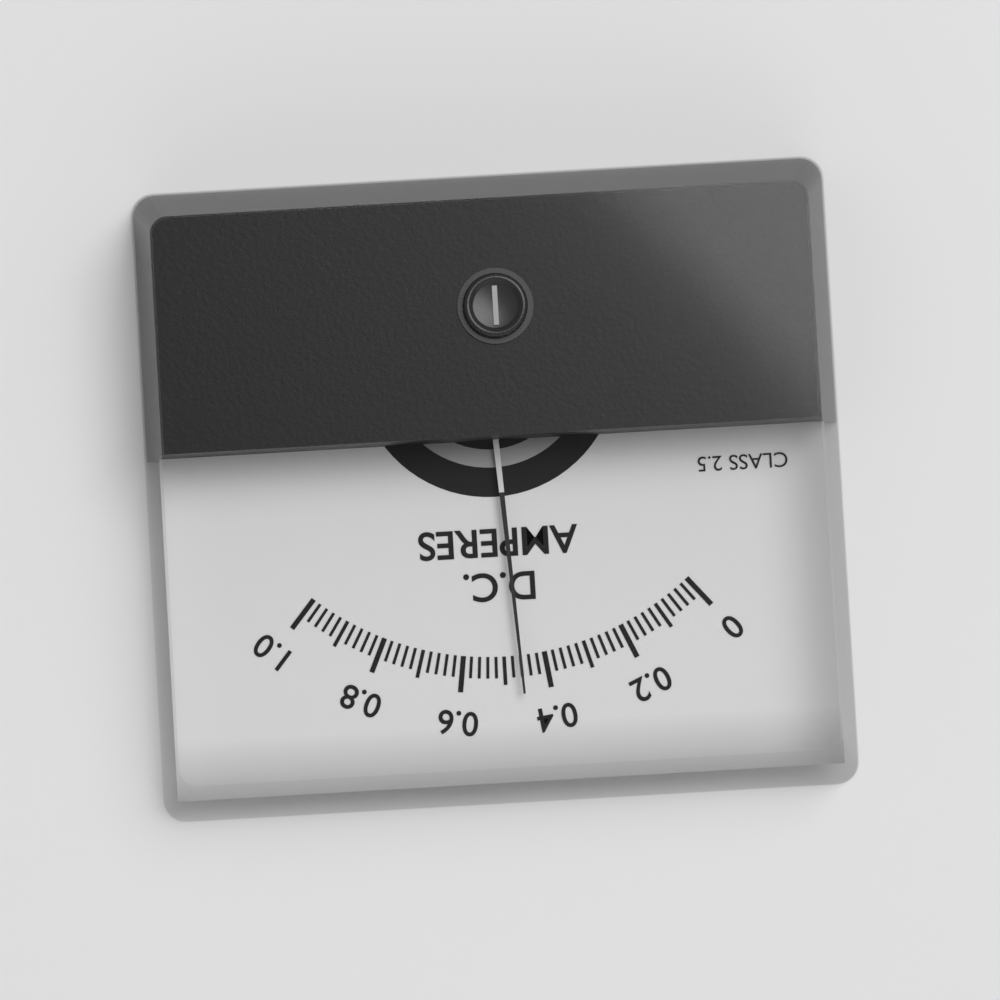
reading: 0.46 A
